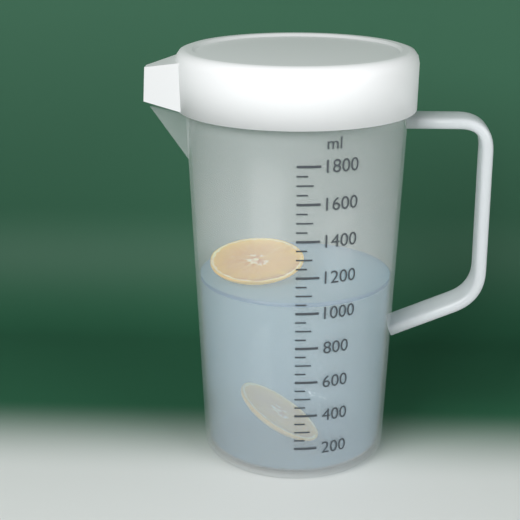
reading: 1050 ml
